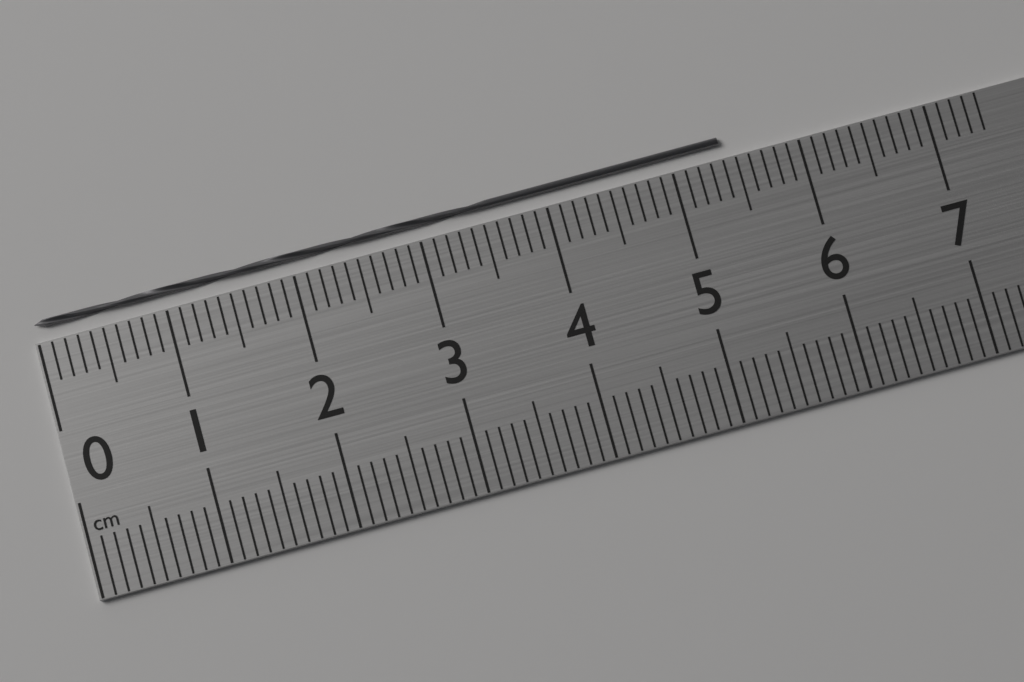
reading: 5.4 cm
